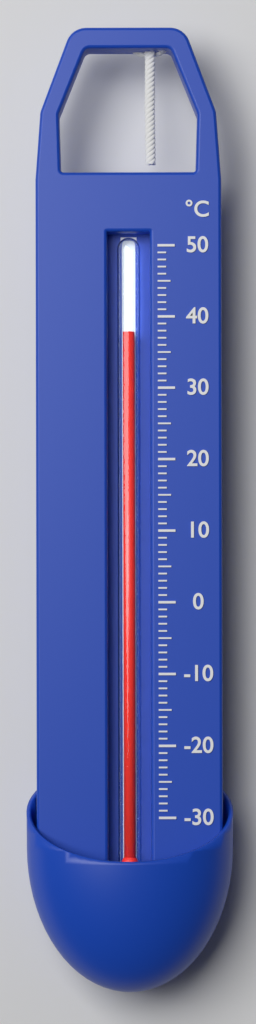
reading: 38 °C
